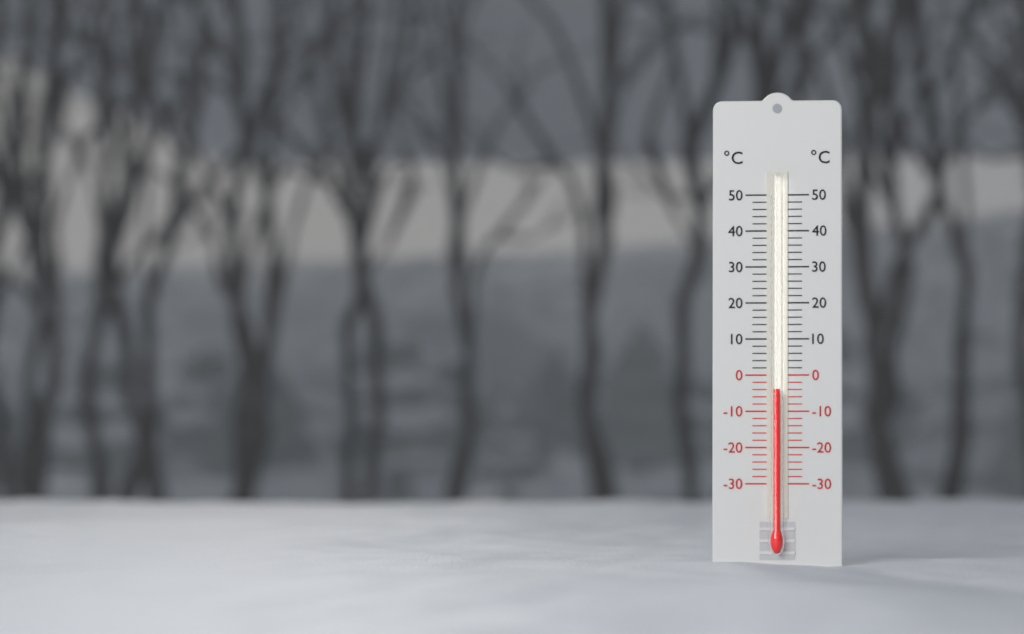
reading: -4 °C
